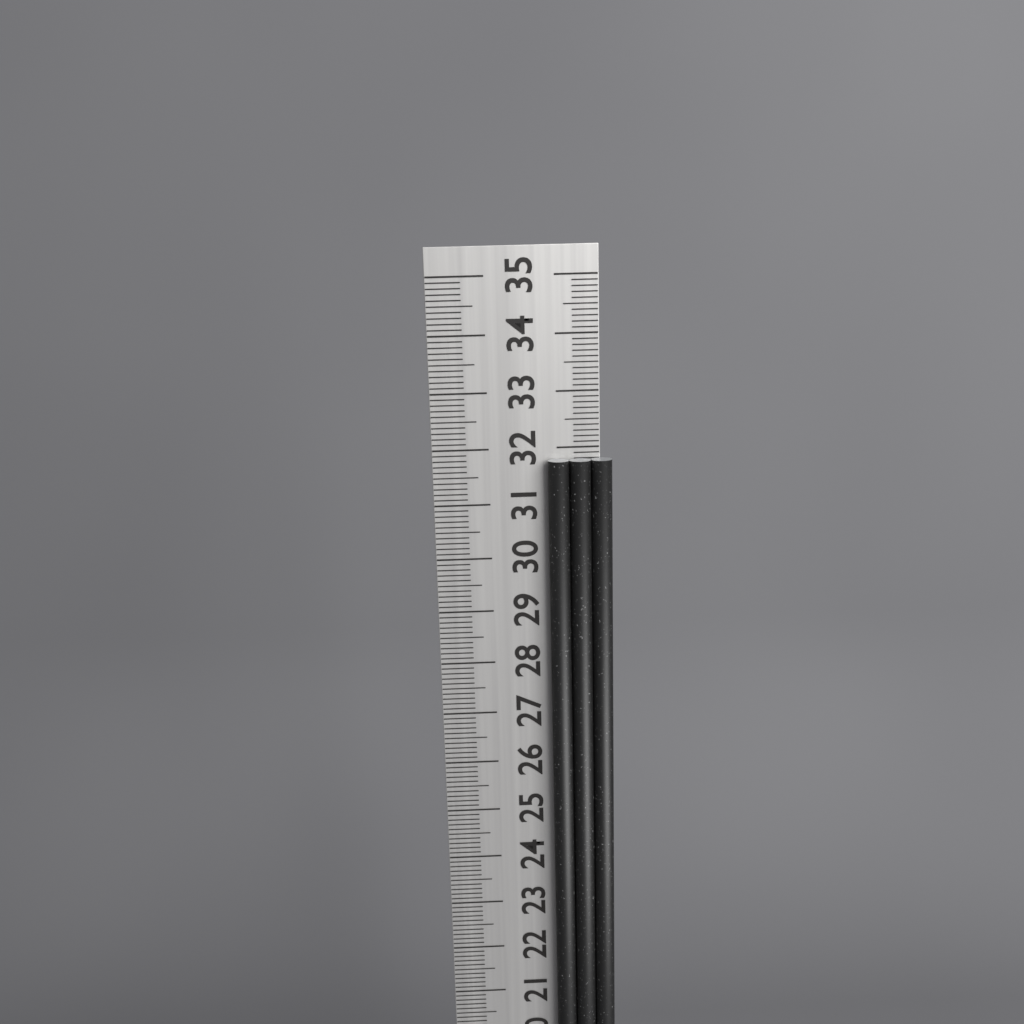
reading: 31.8 cm
